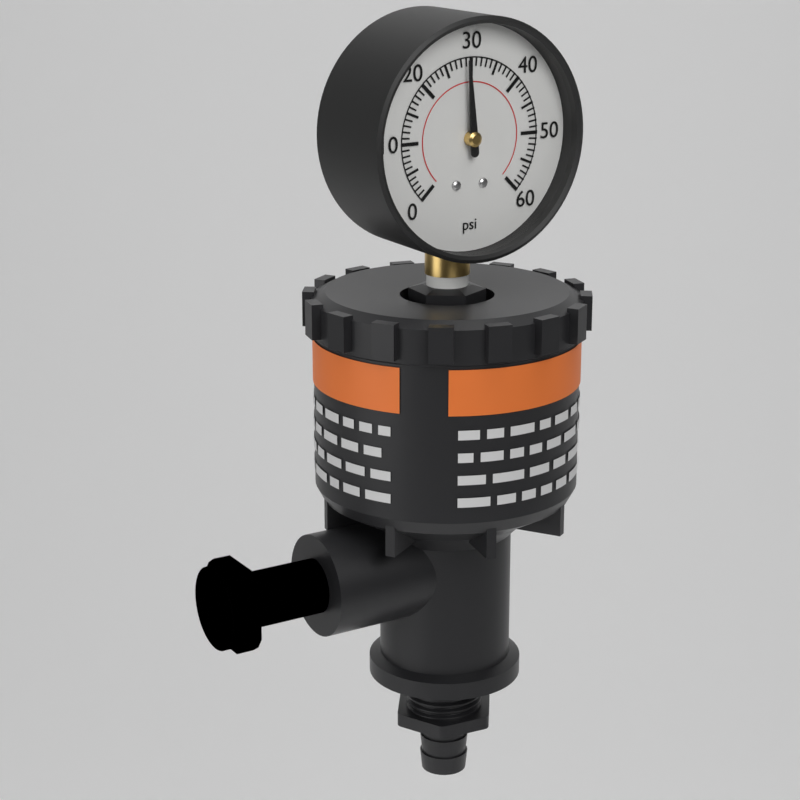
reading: 29 psi
